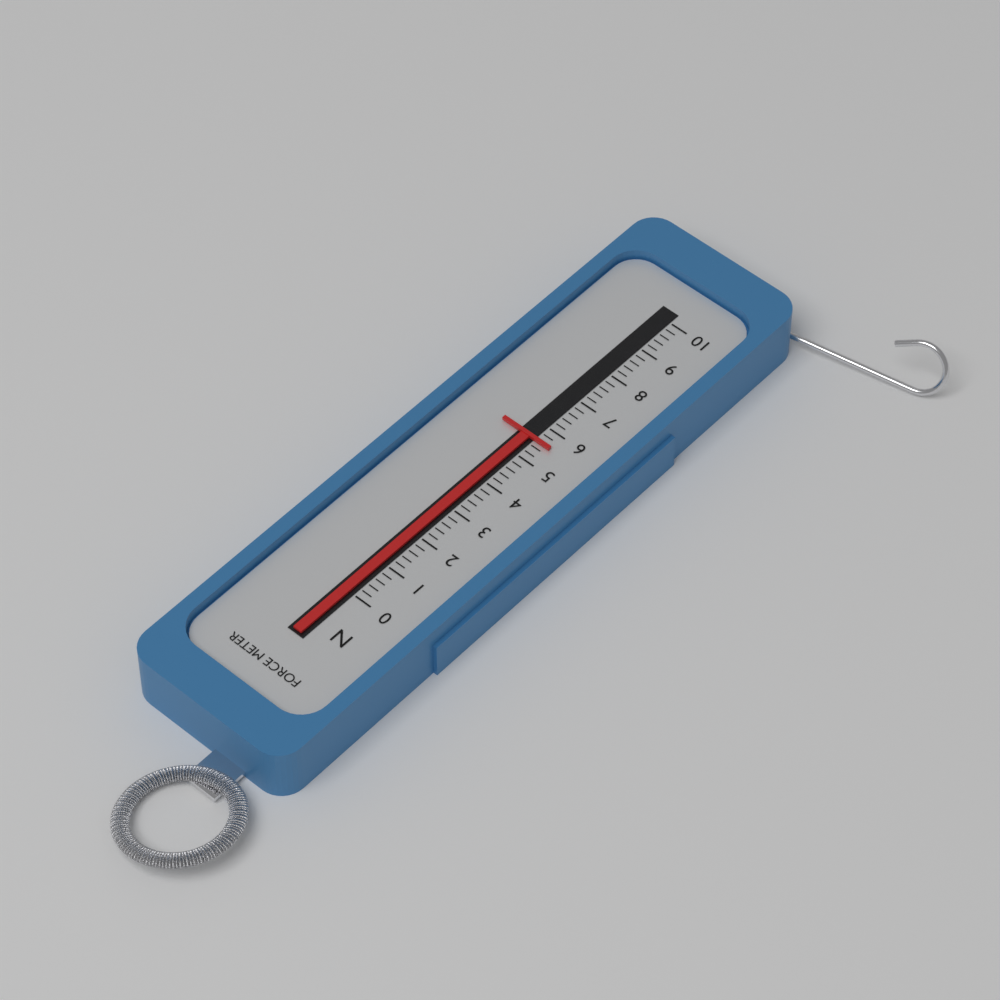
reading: 5.6 N
